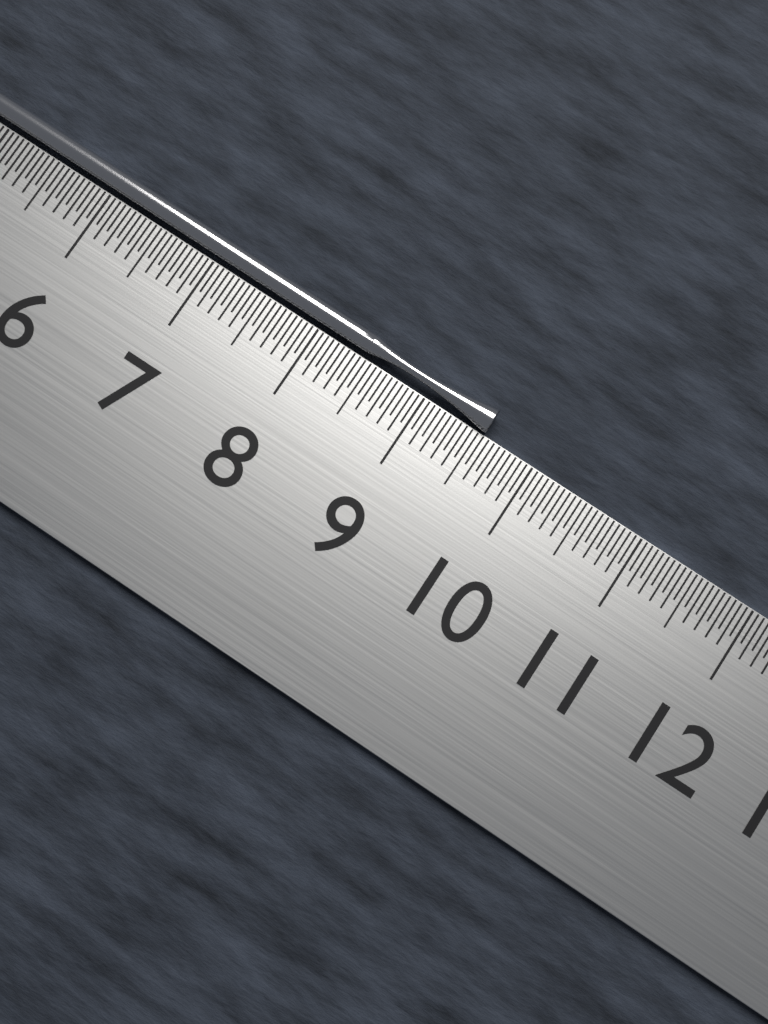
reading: 9.55 cm
